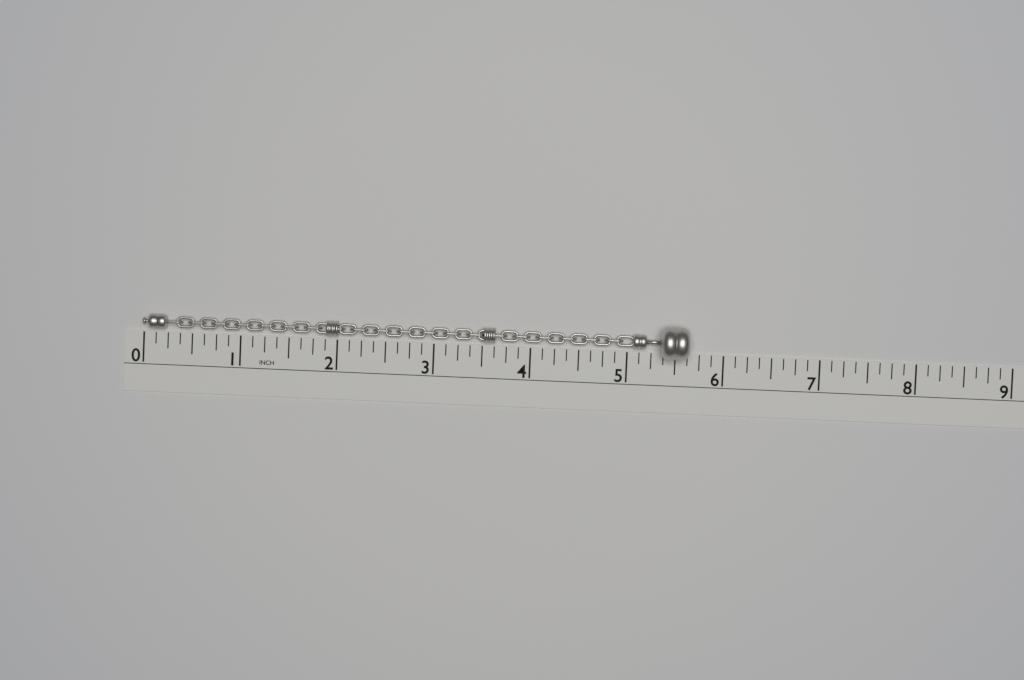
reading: 5.625 in
